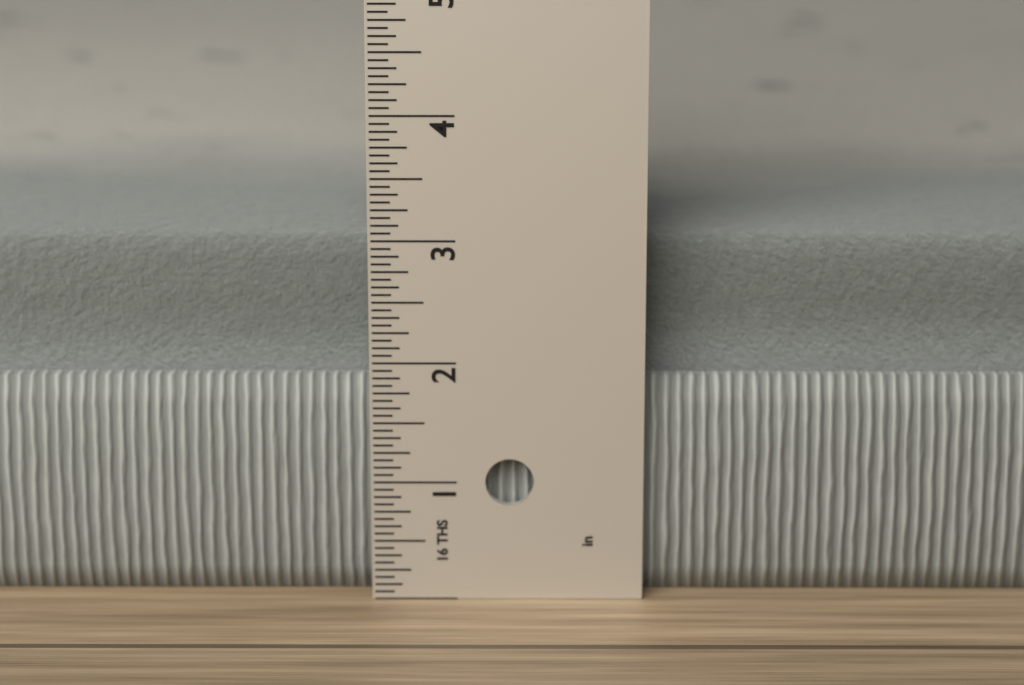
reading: 2.9375 in
